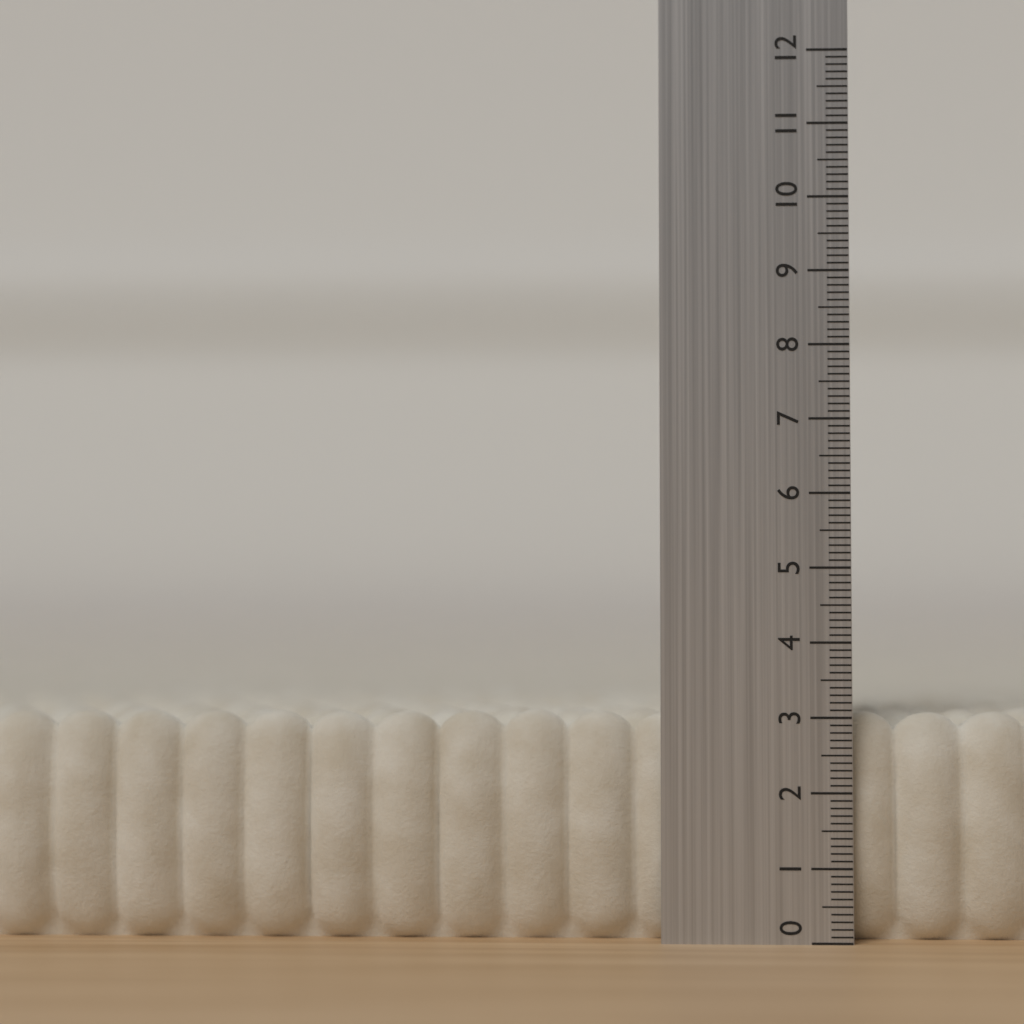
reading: 3.1 (no unit)
